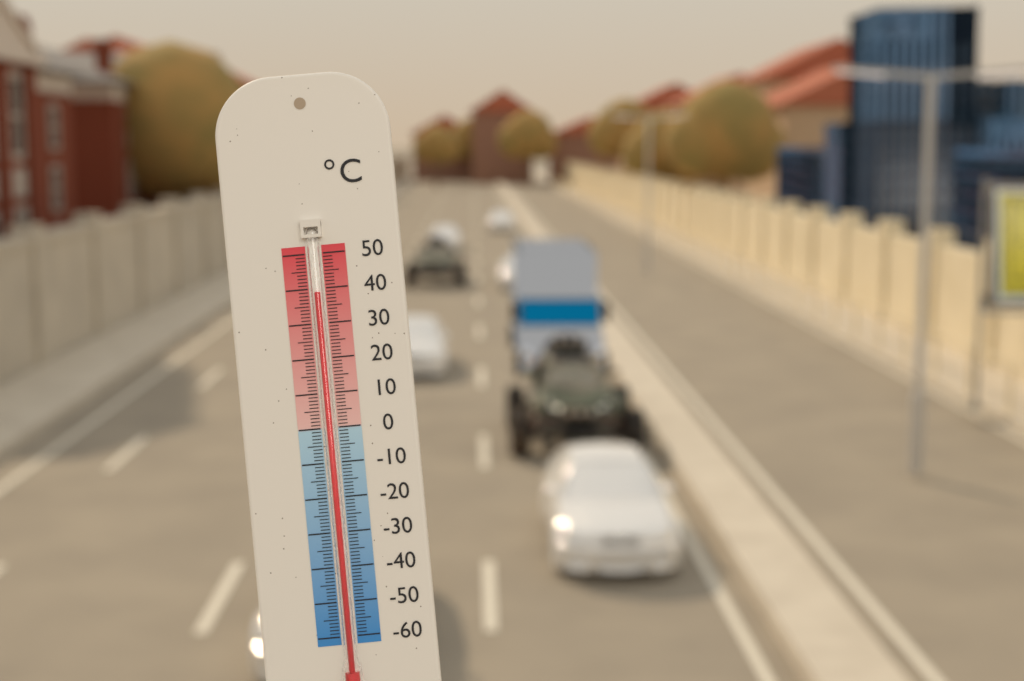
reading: 39 °C
